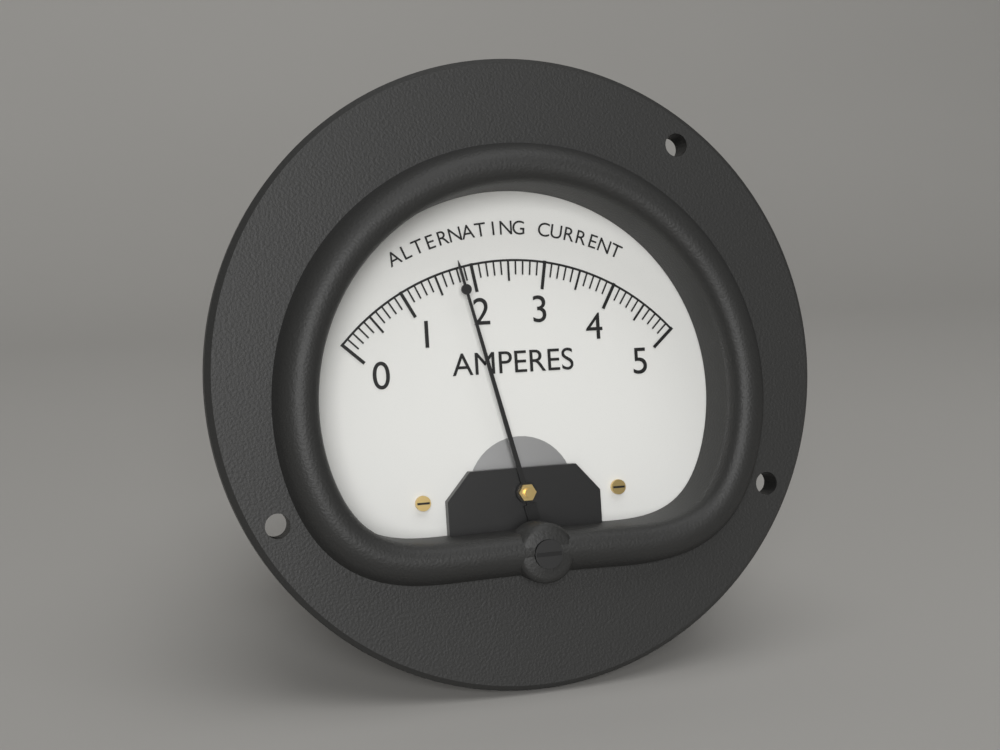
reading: 1.8 A
